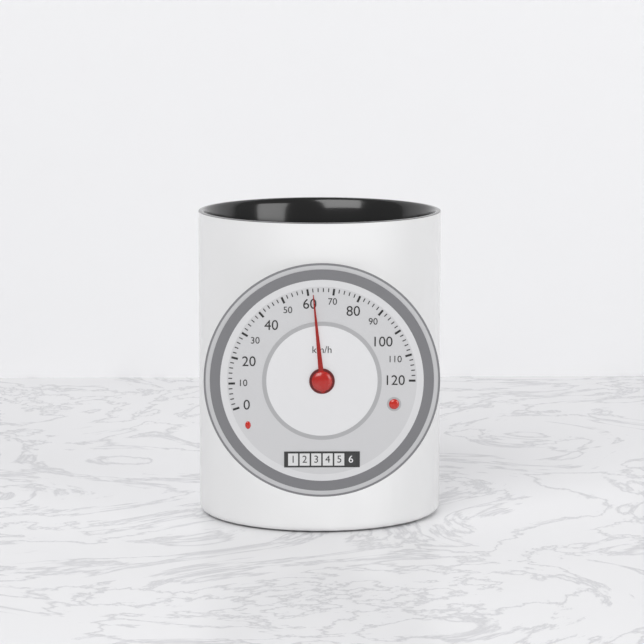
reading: 62 km/h
